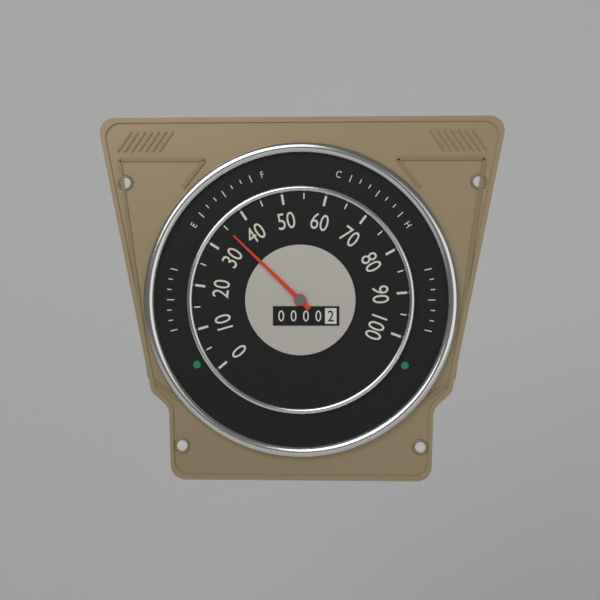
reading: 35 (no unit)
